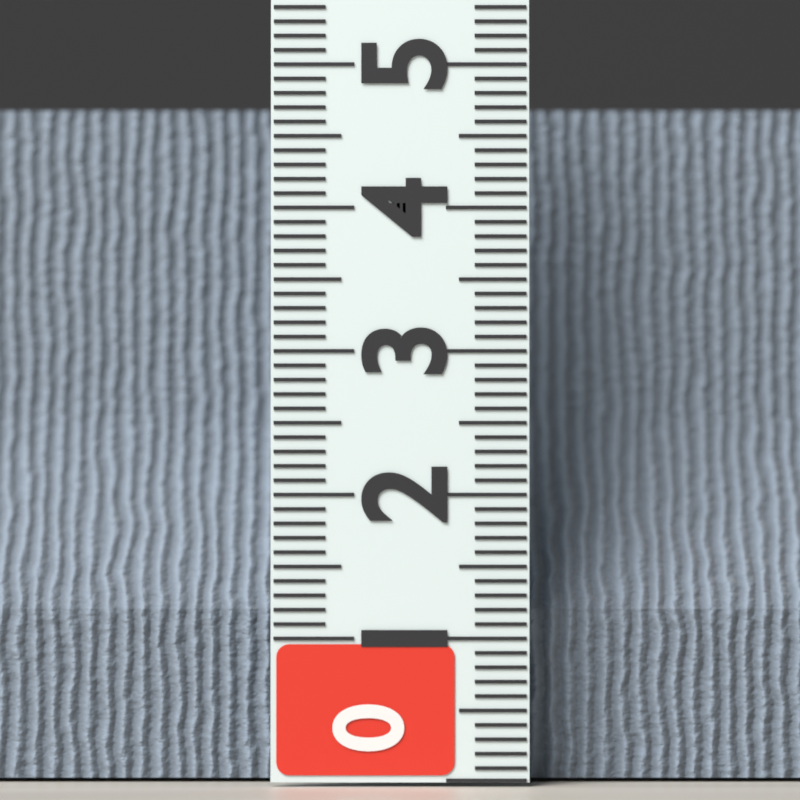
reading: 4.8 (no unit)
